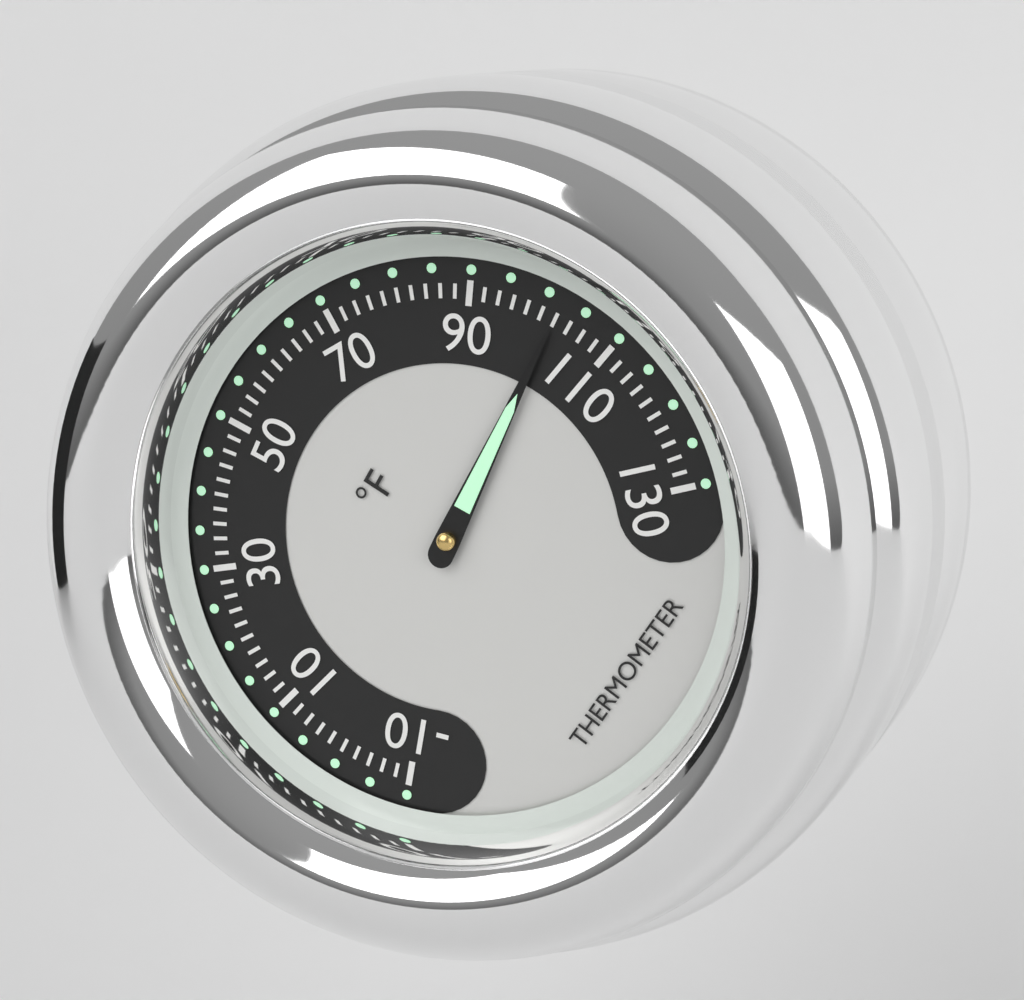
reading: 102 °F
